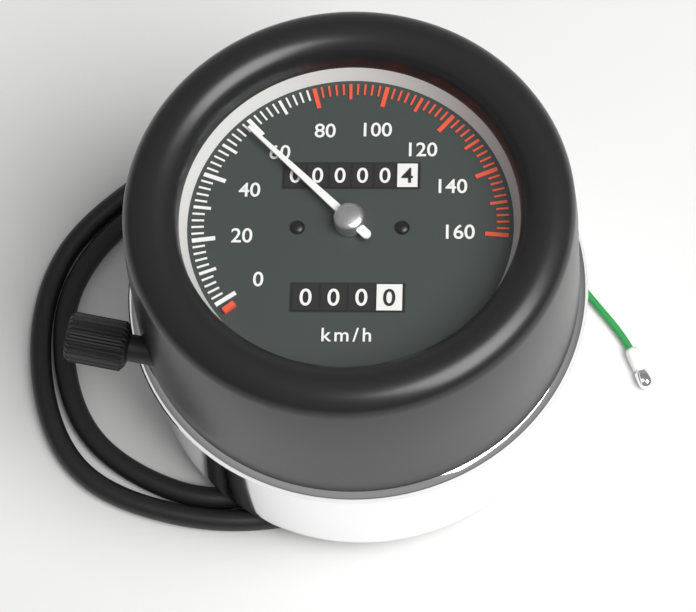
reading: 58 km/h
